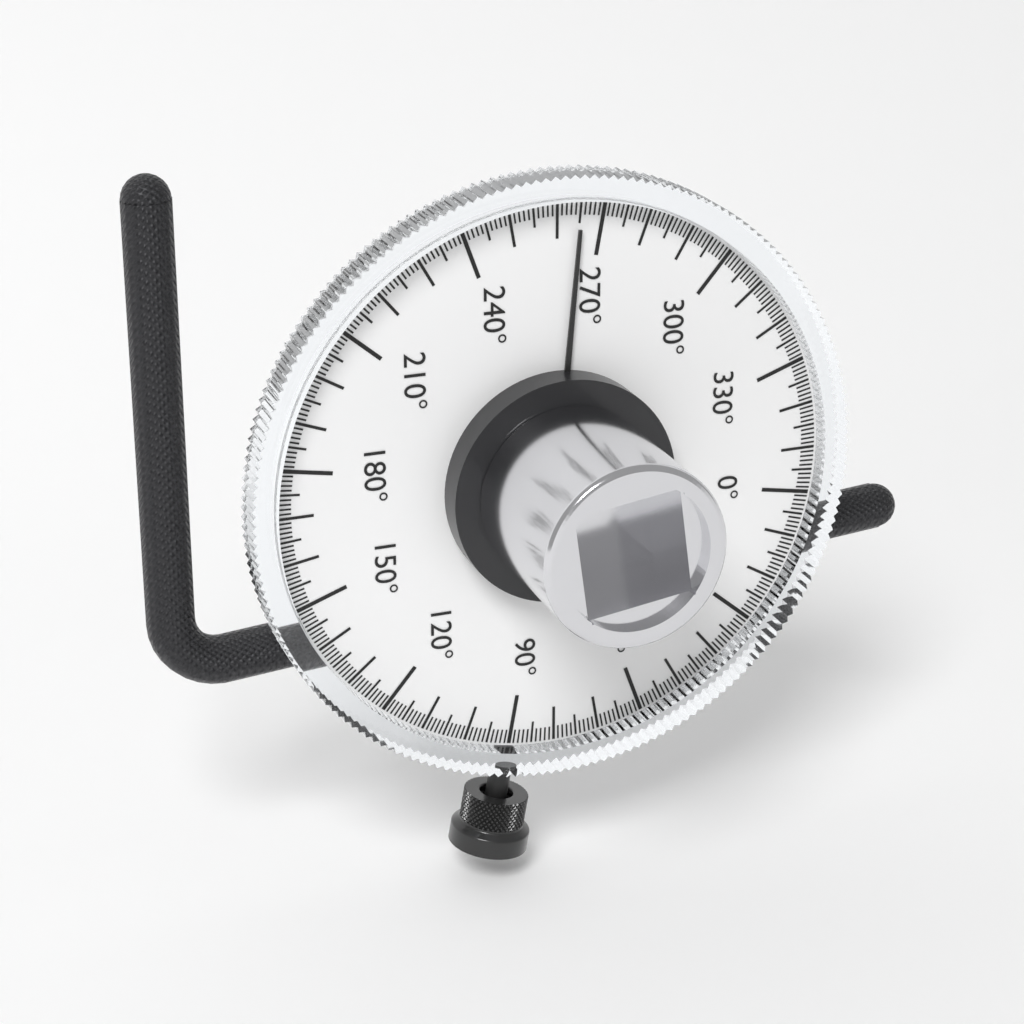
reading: 265 °
